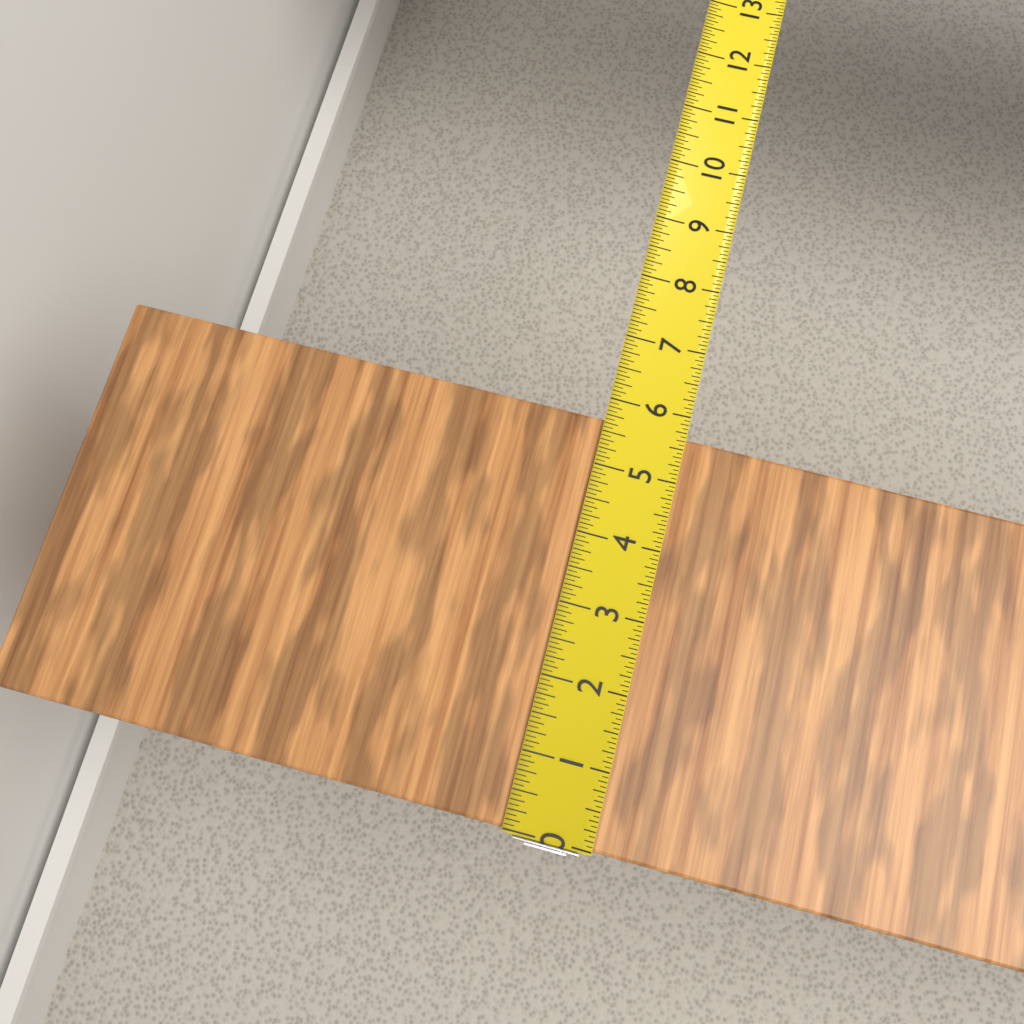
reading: 5.6875 in
